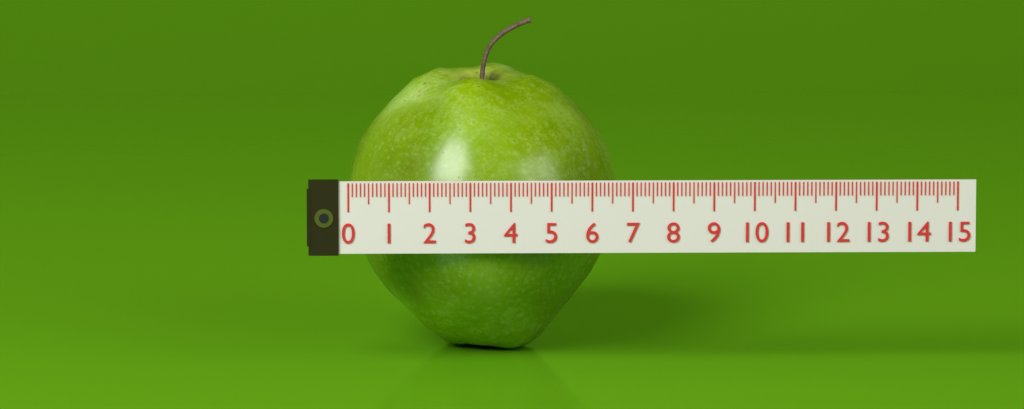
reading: 6.7 (no unit)
